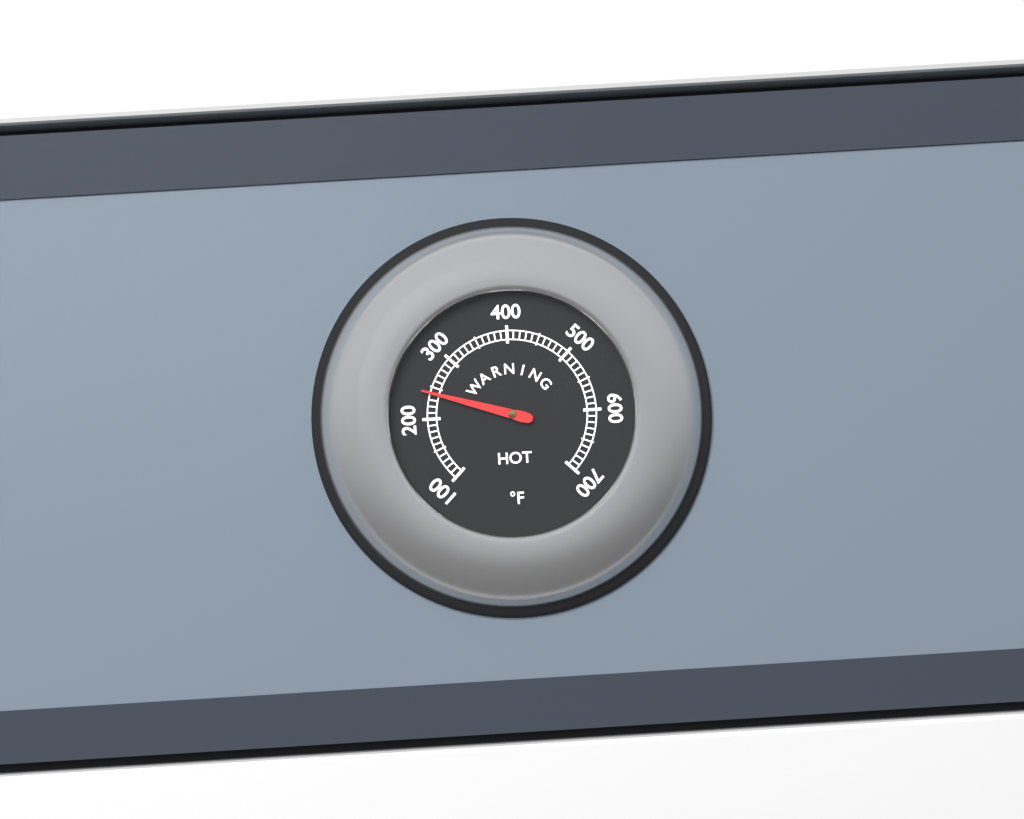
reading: 240 °F
